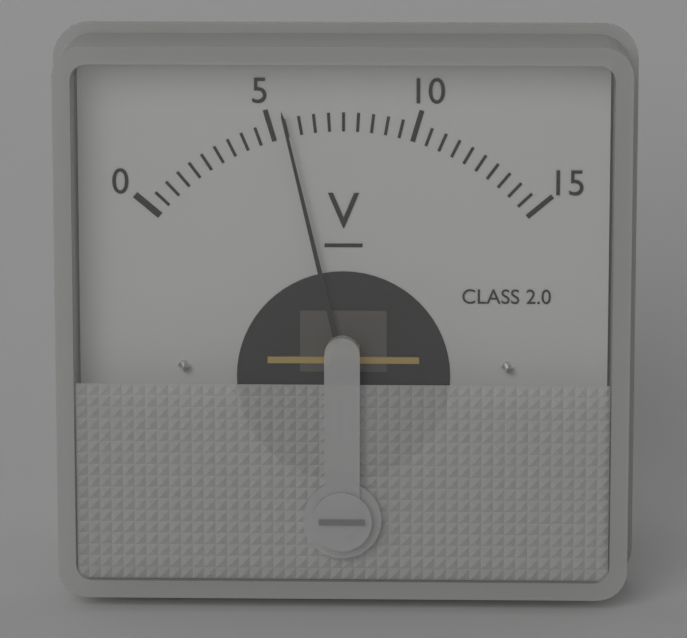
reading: 5.5 V
